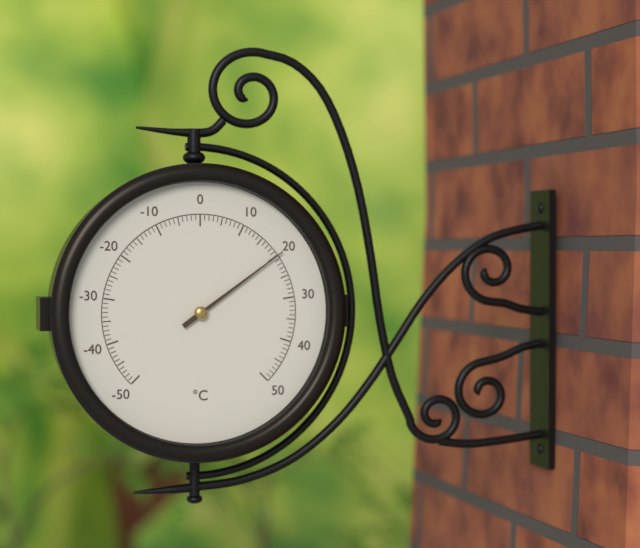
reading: 20 °C
